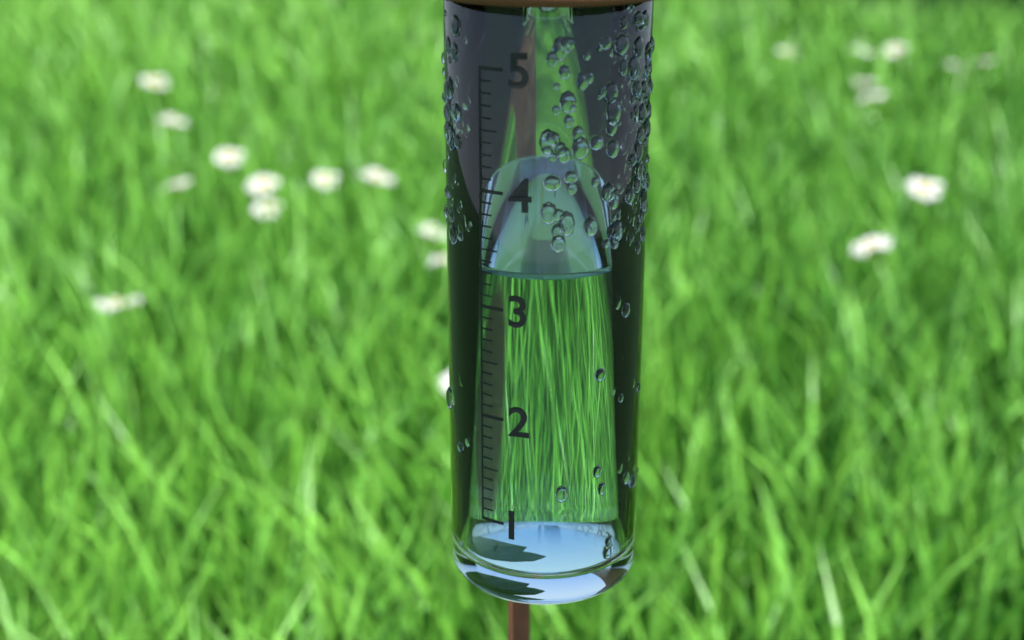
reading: 3.3 (no unit)
